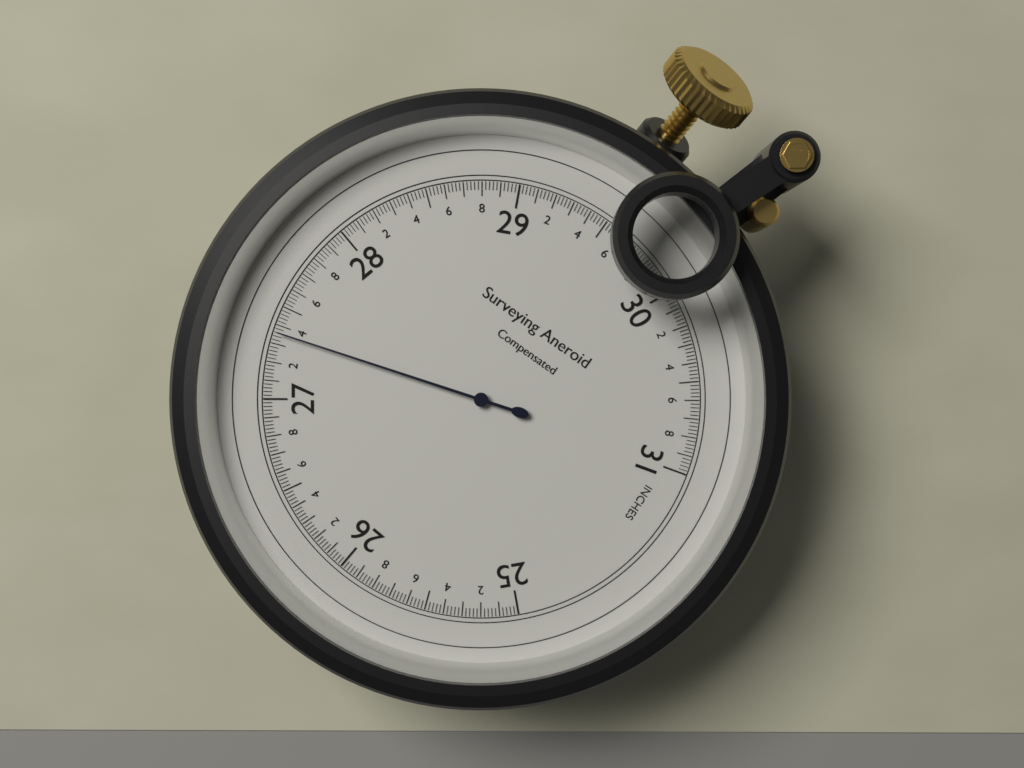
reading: 27.36 inches
